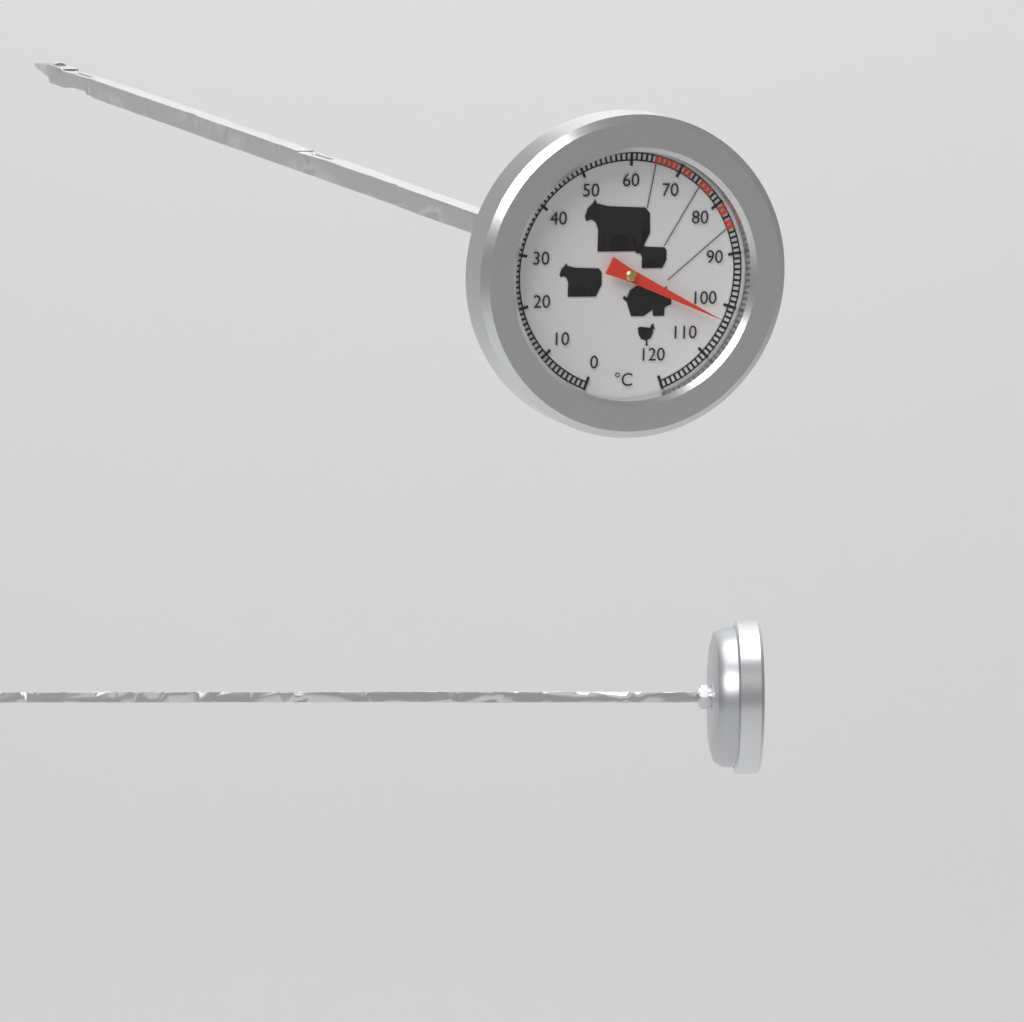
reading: 103 °C
